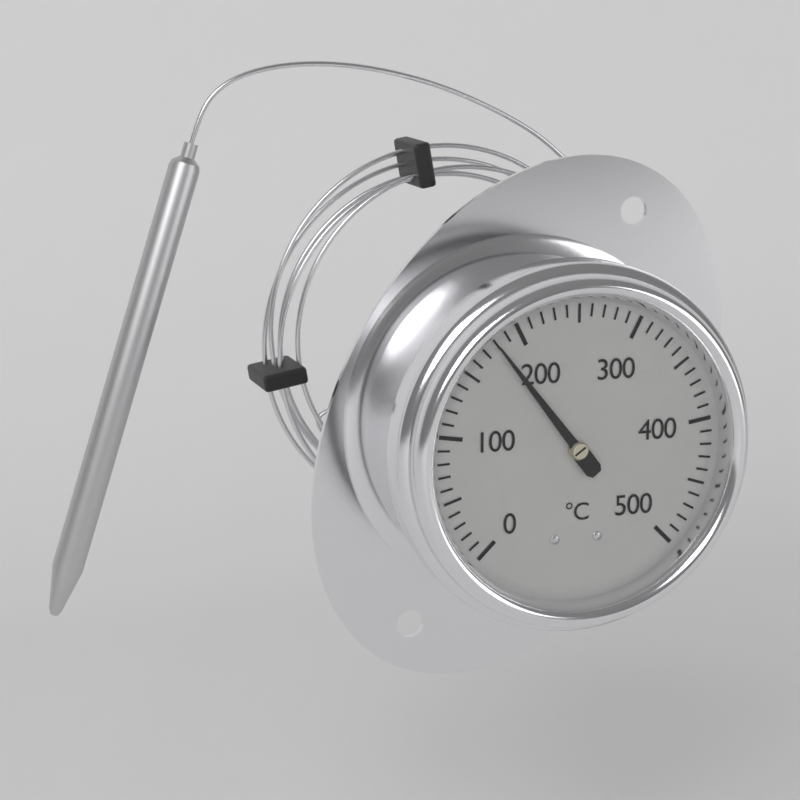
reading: 180 °C
